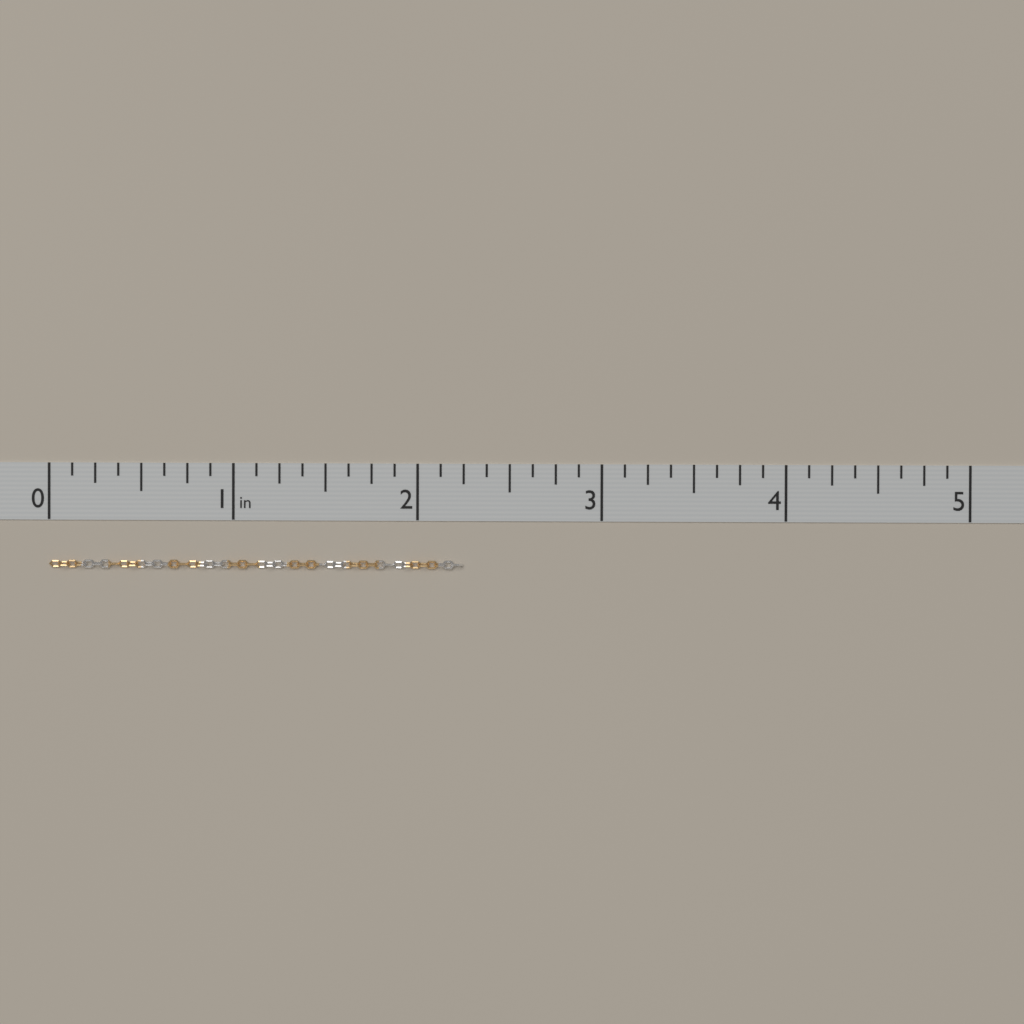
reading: 2.250 in
